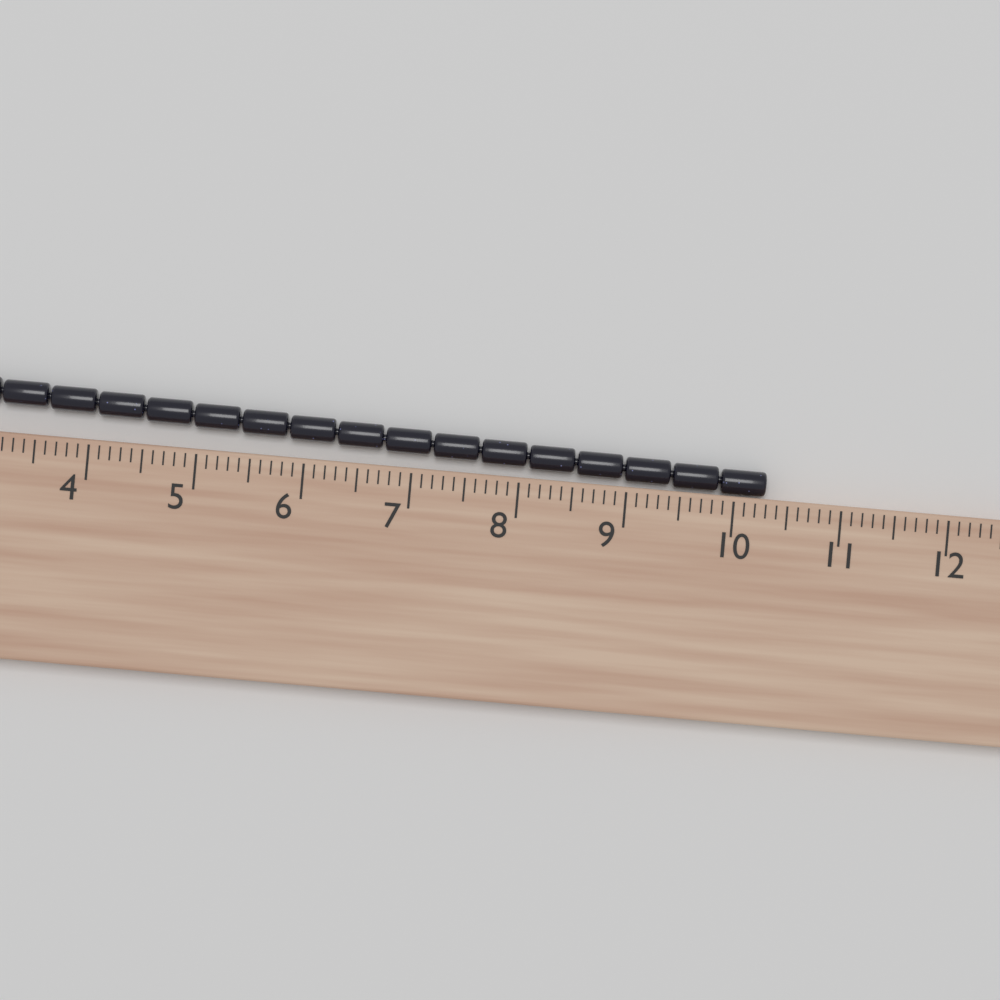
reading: 10.3 cm
